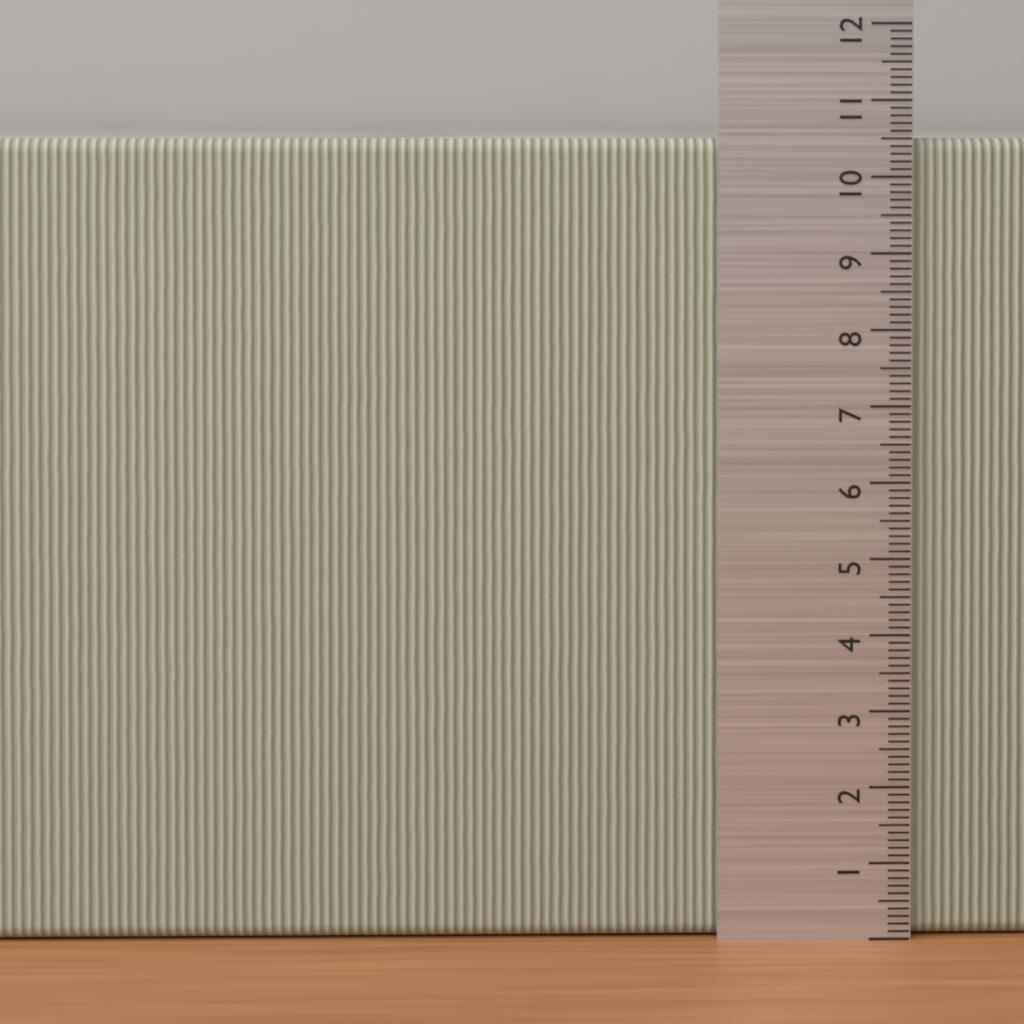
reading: 10.5 (no unit)
